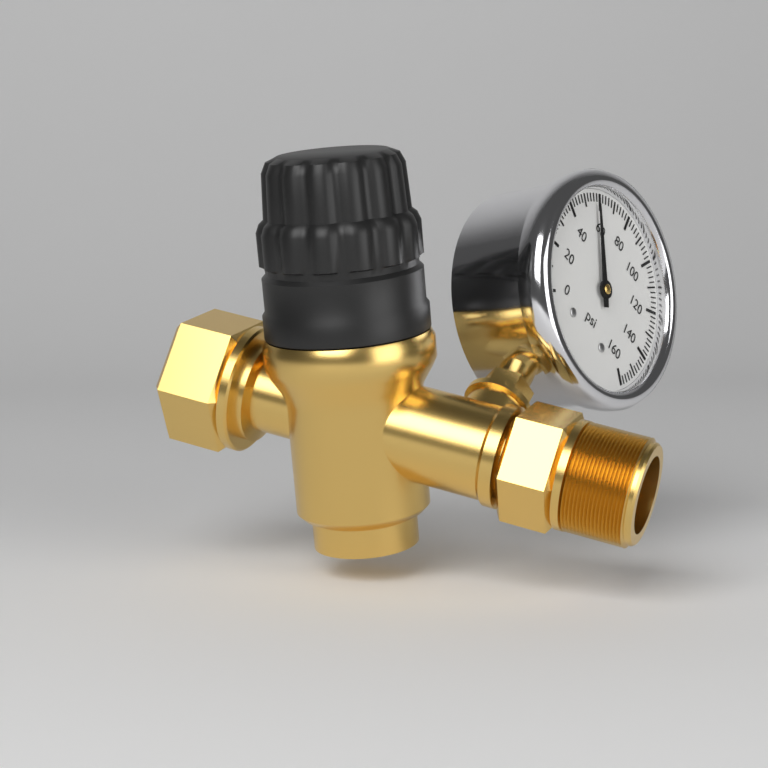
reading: 58 psi
